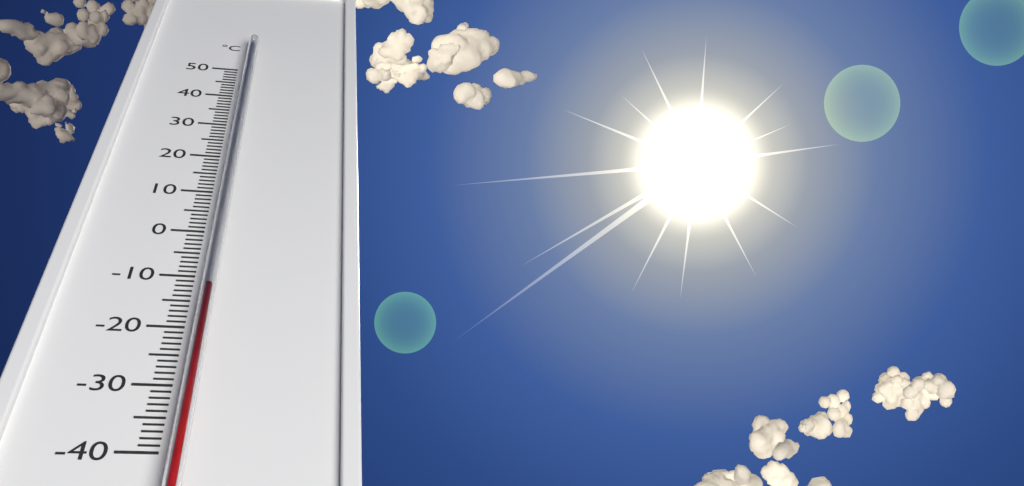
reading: -14 °C
